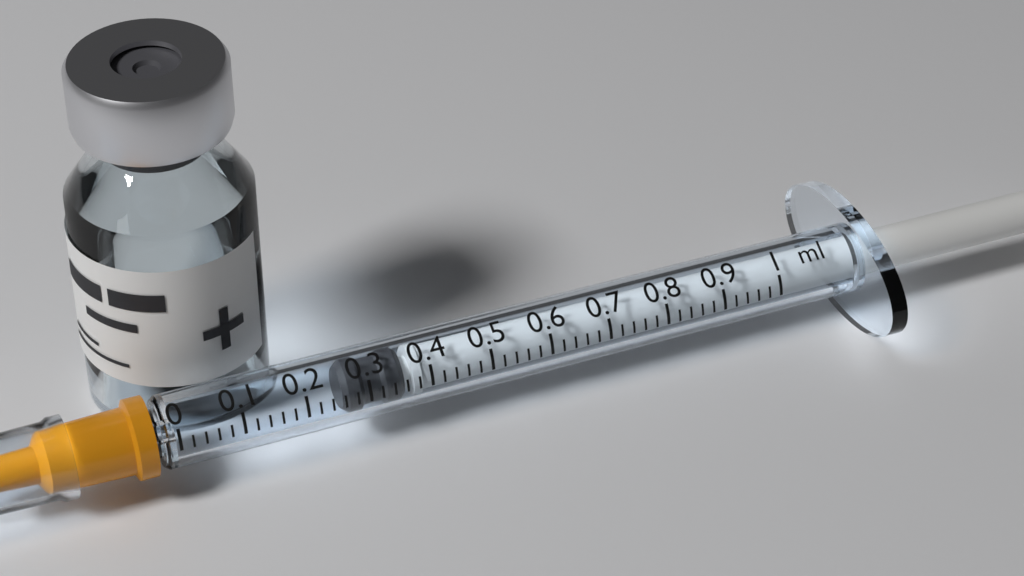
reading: 0.26 ml
